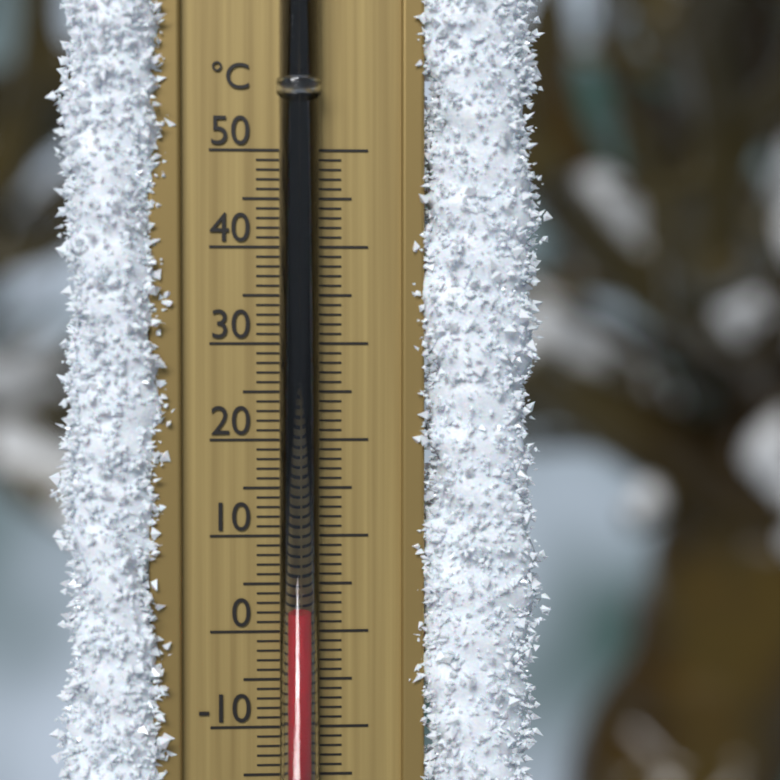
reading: 2 °C
